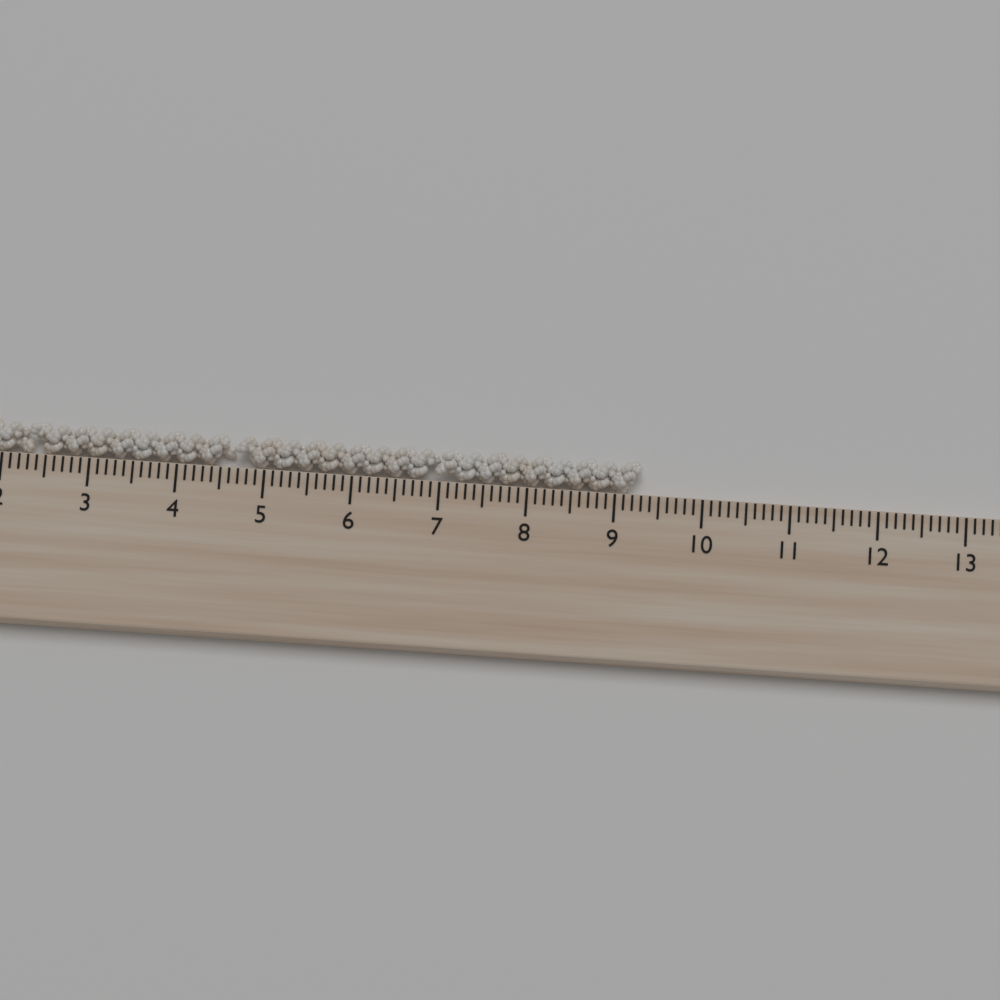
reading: 9.3 cm
